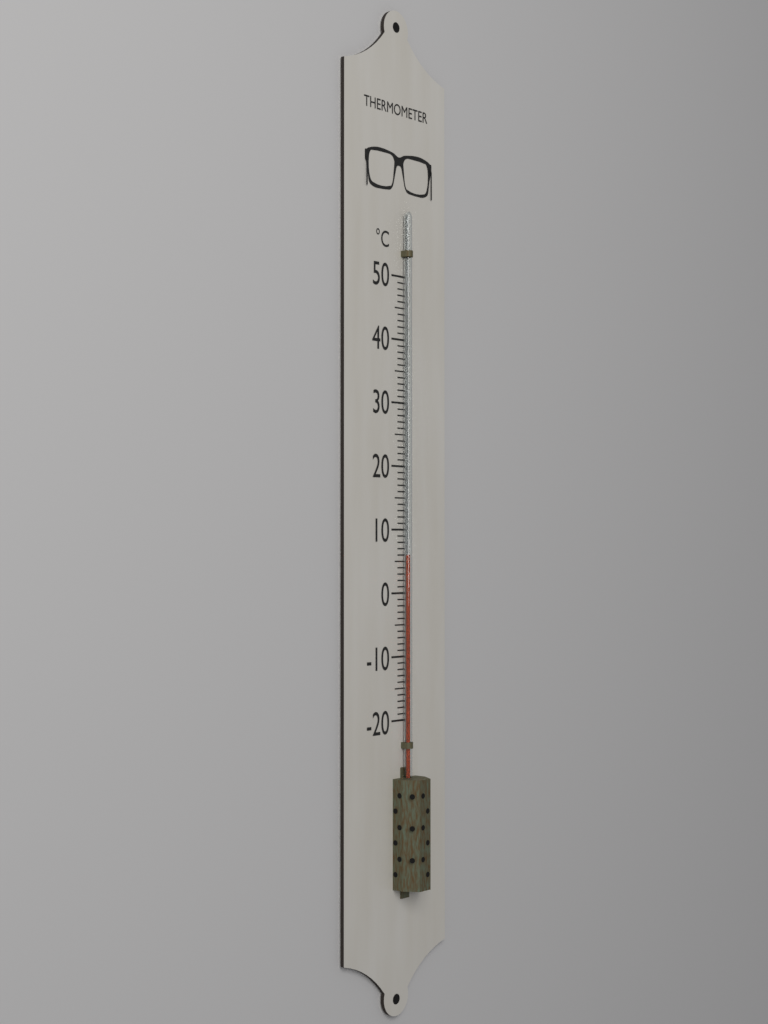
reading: 6 °C
